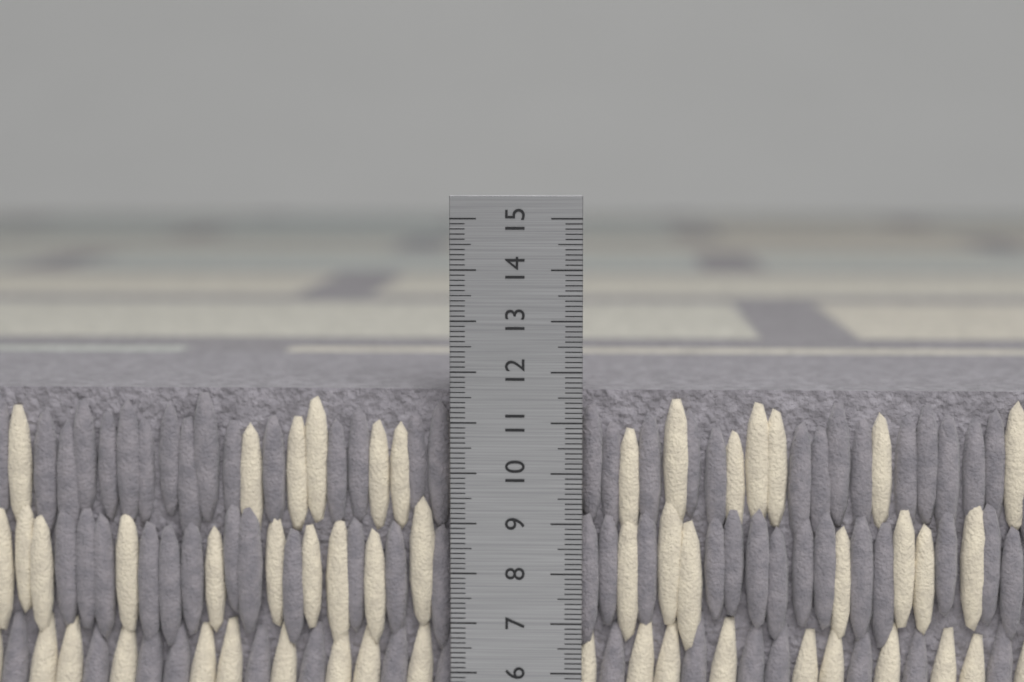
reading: 11.6 cm
